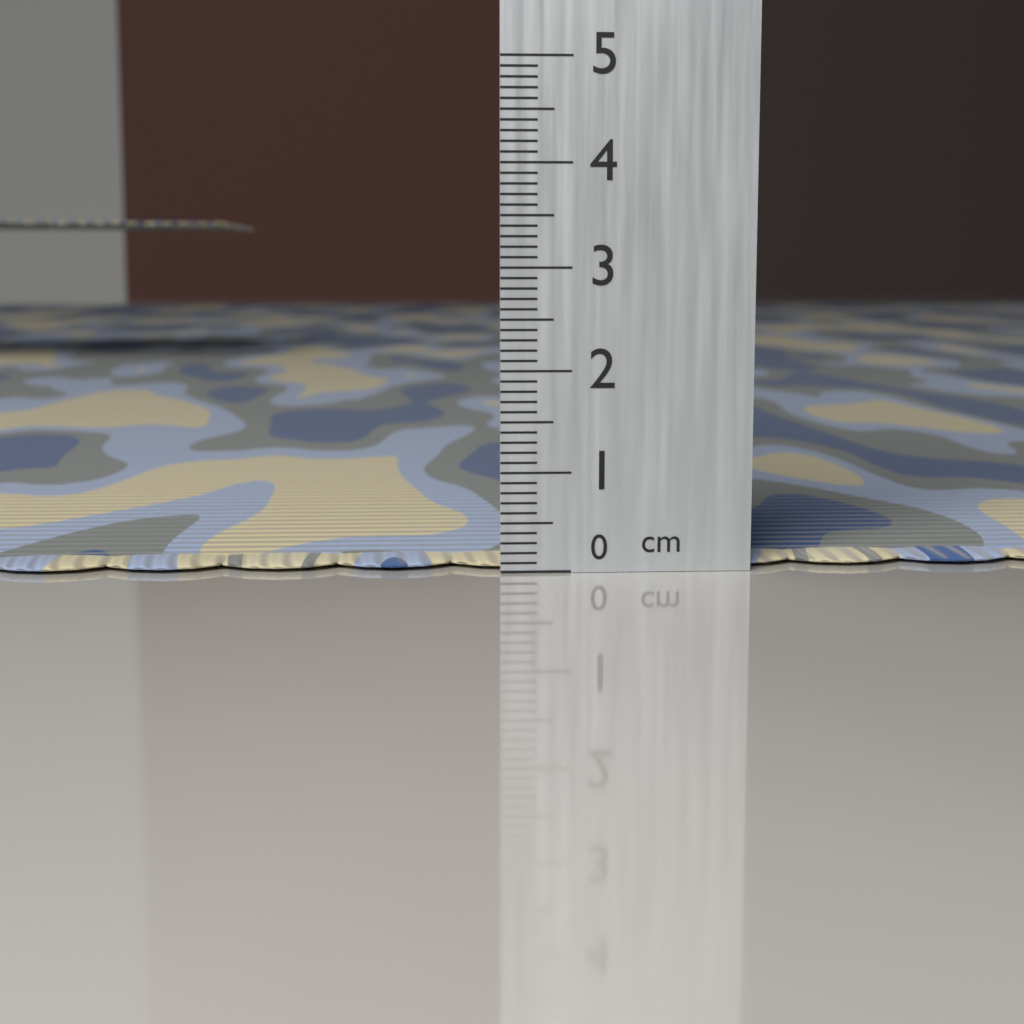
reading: 0.1 cm
